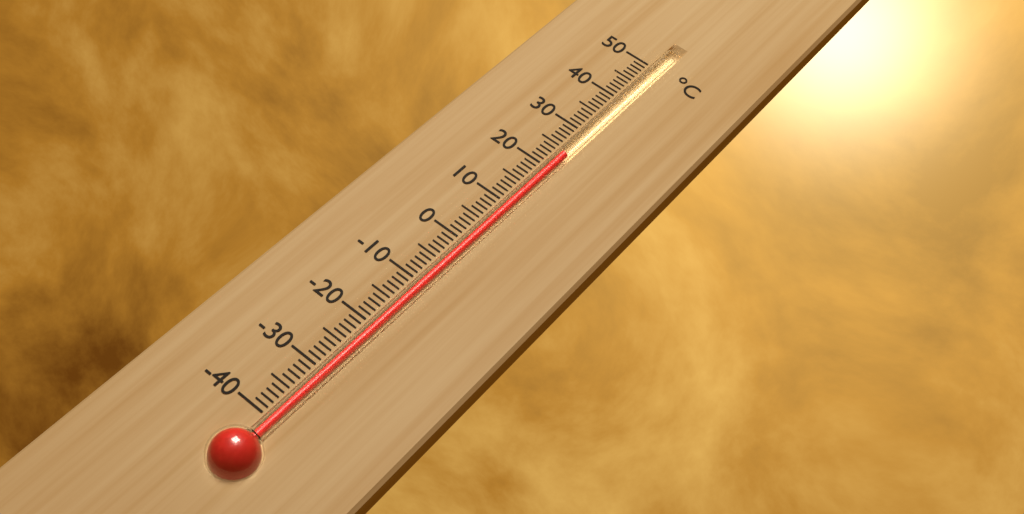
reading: 24 °C
